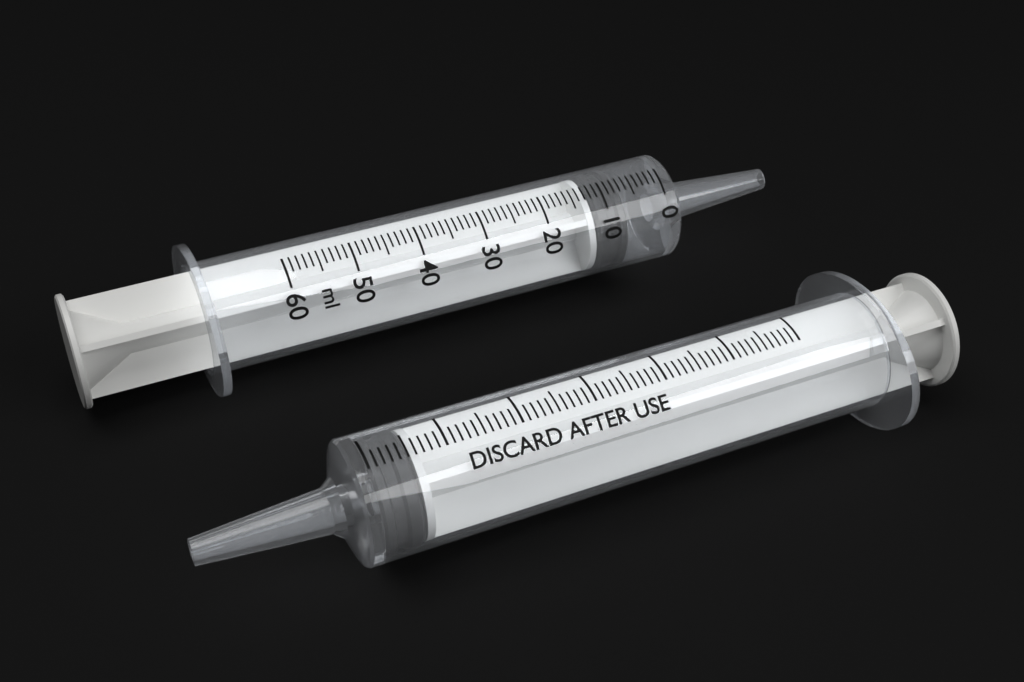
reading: 7 ml
